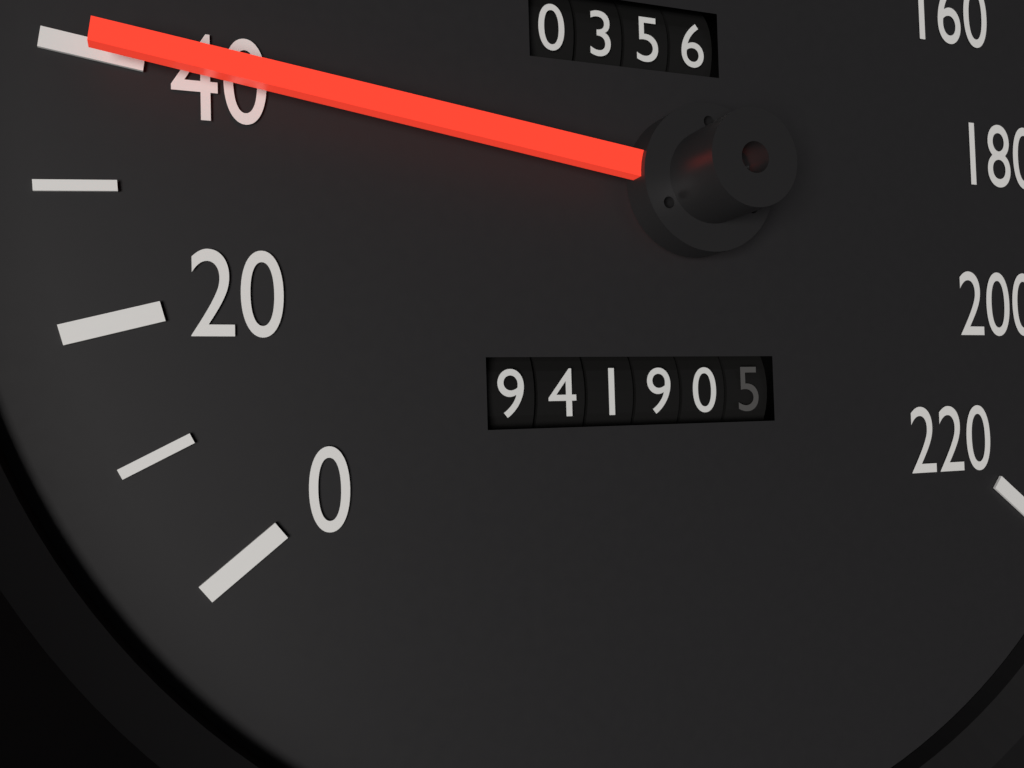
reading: 40 km/h
